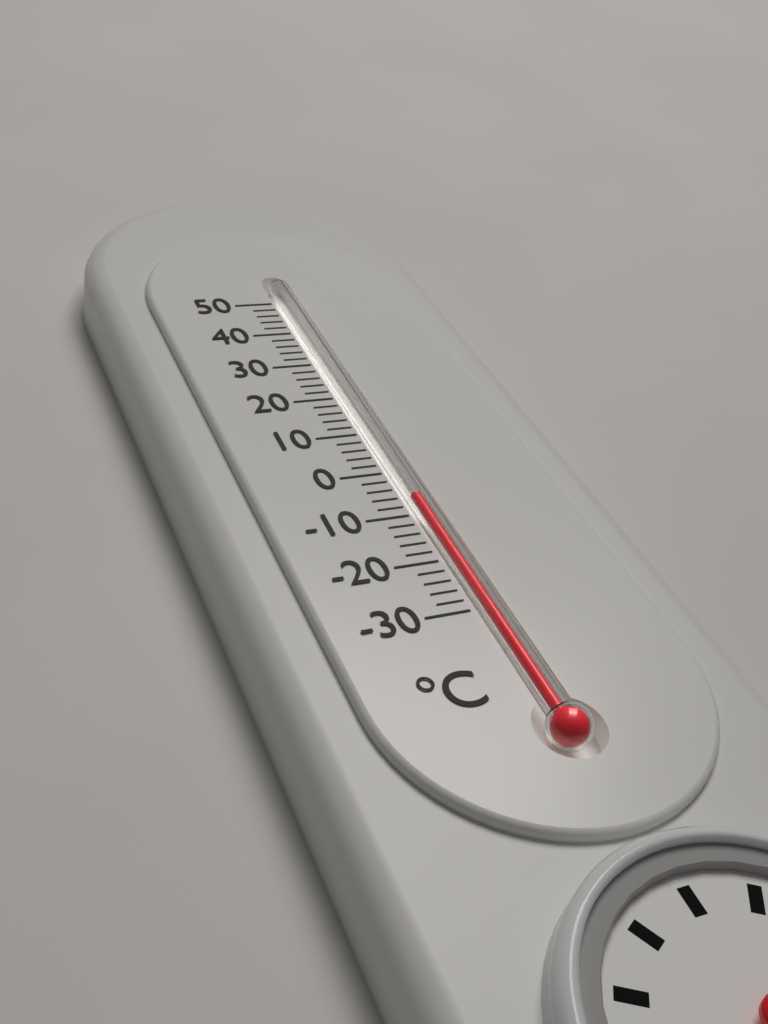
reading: -6 °C
